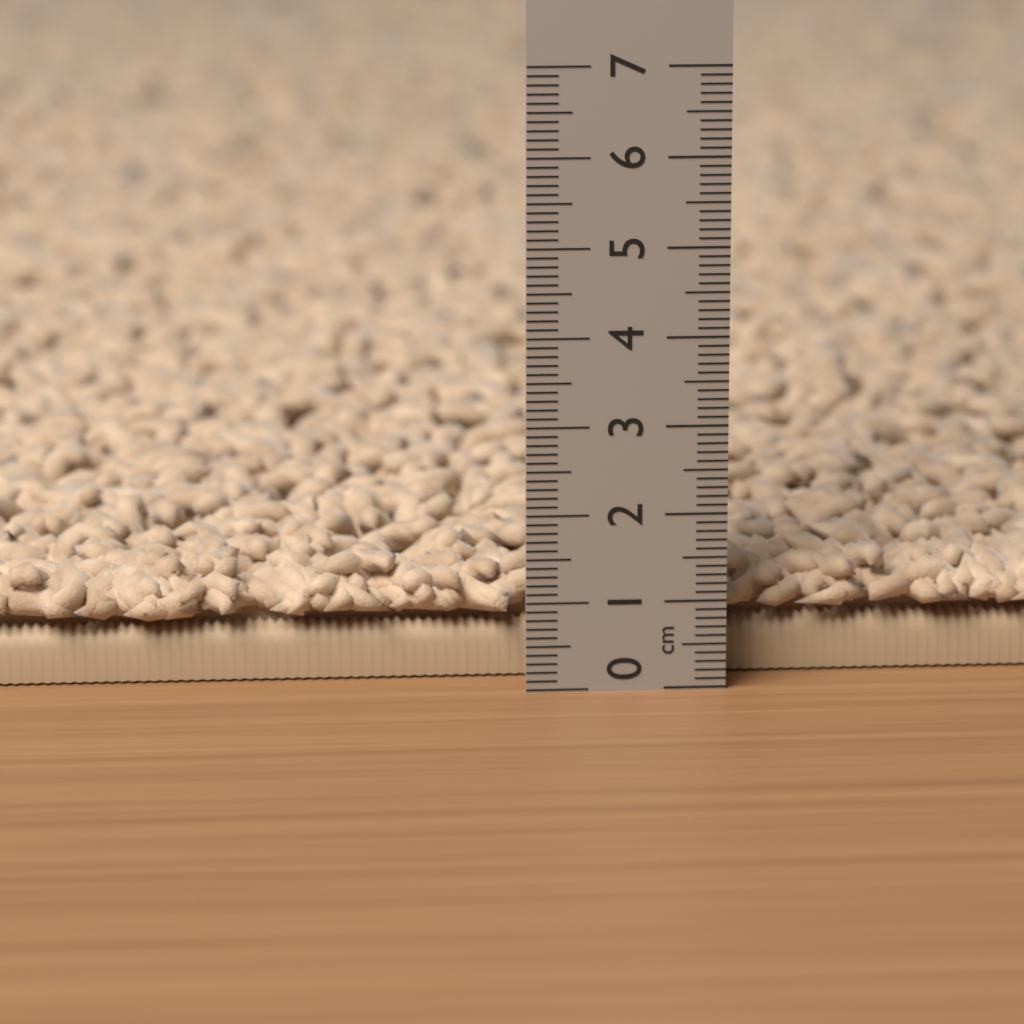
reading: 1.4 cm
